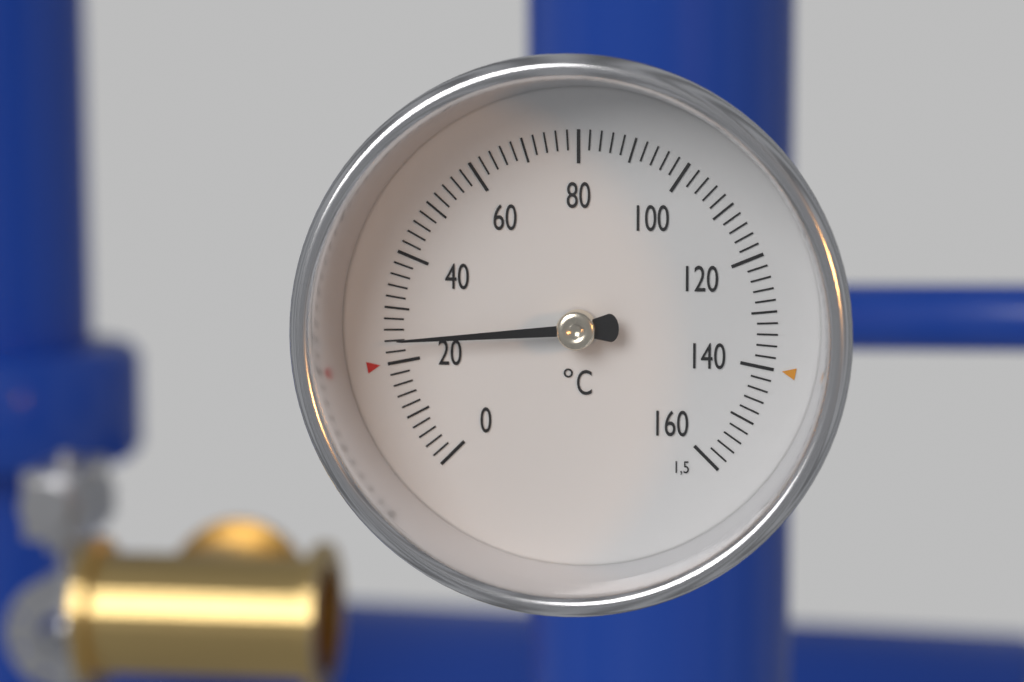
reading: 24 °C
